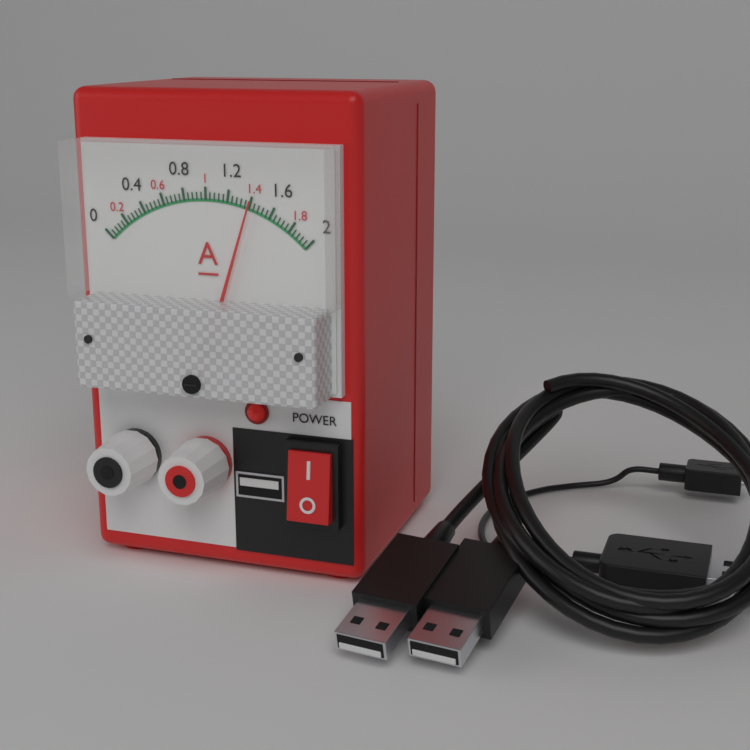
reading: 1.40 A
